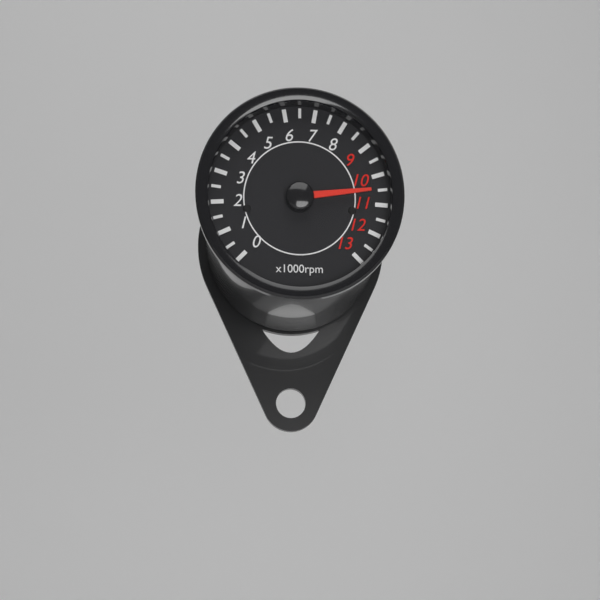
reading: 10500 rpm
